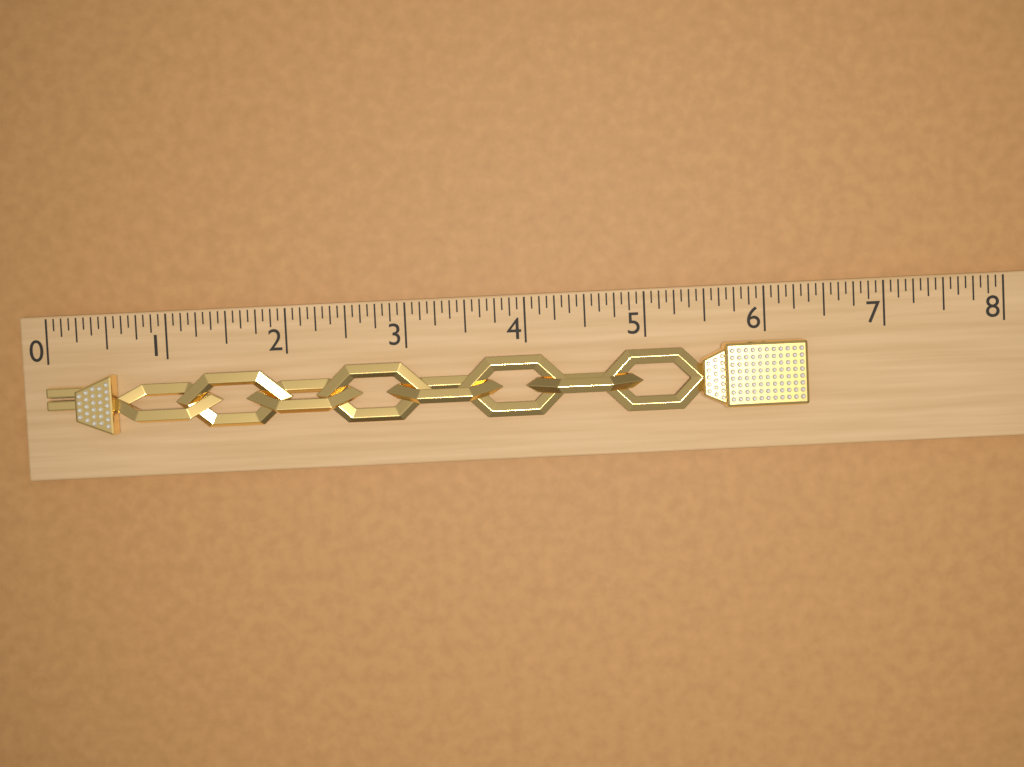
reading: 6.3125 (no unit)
